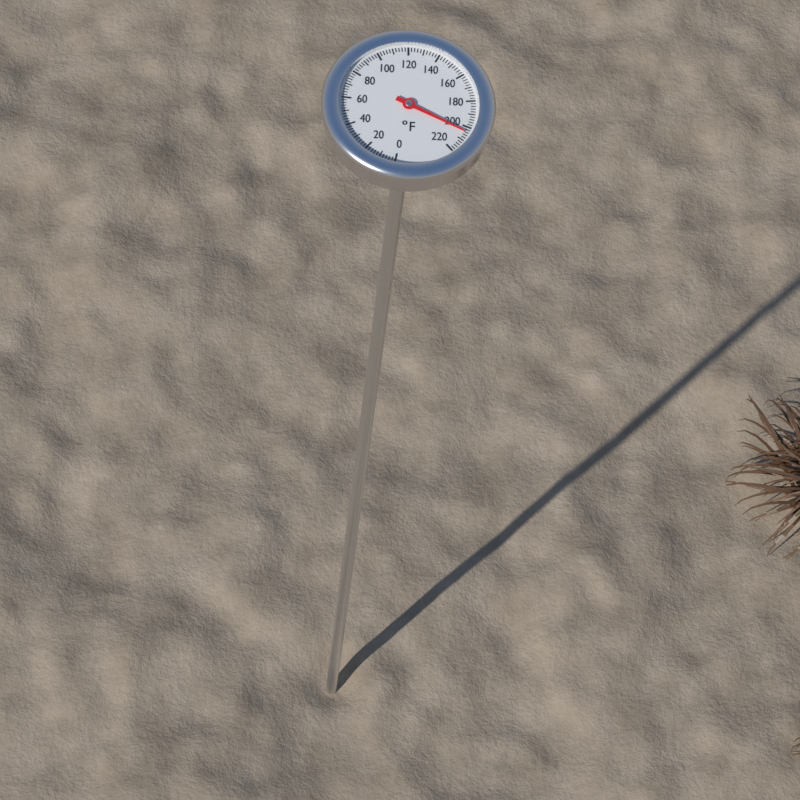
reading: 204 °F
